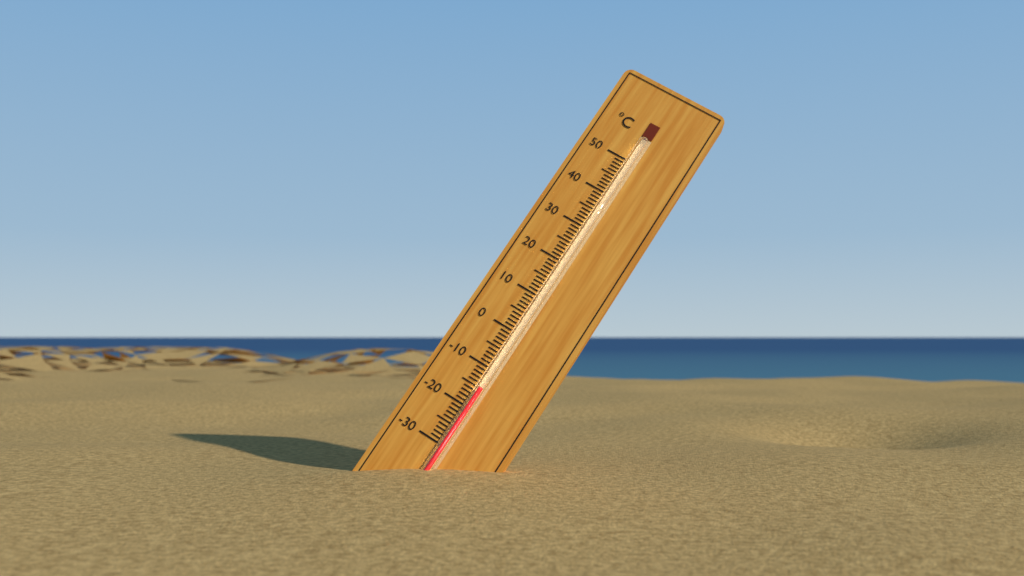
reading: -15 °C
